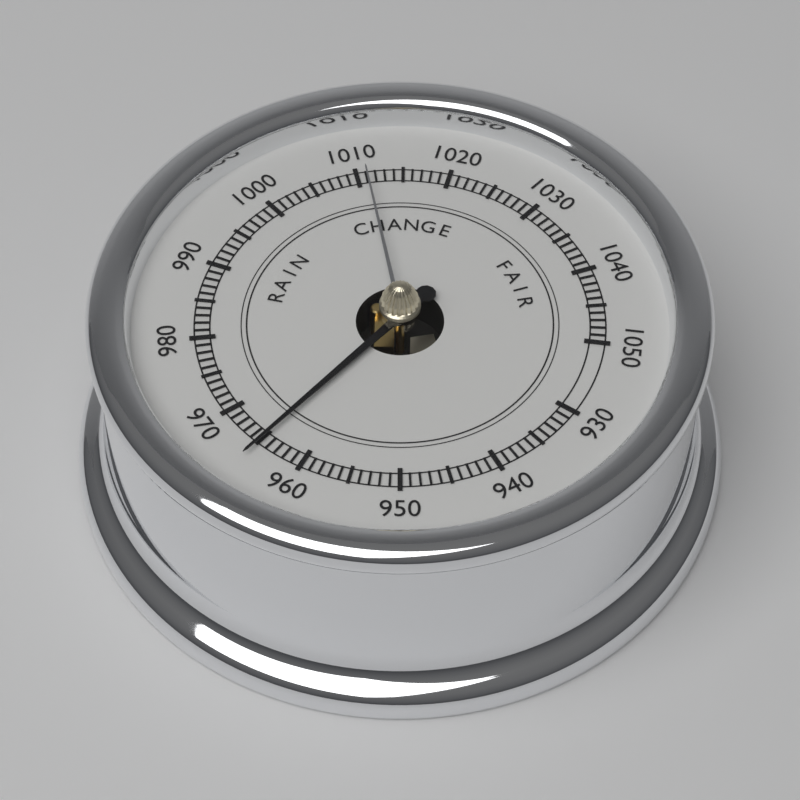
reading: 965 (no unit)
